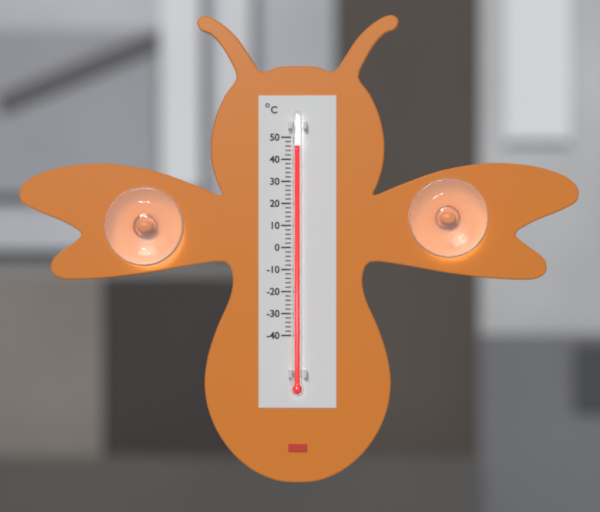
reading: 46 °C
